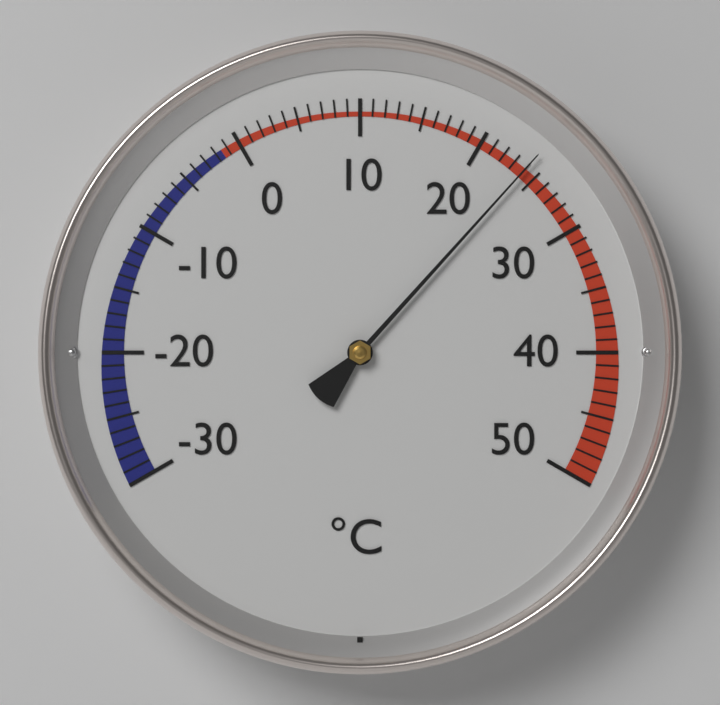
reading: 24 °C
